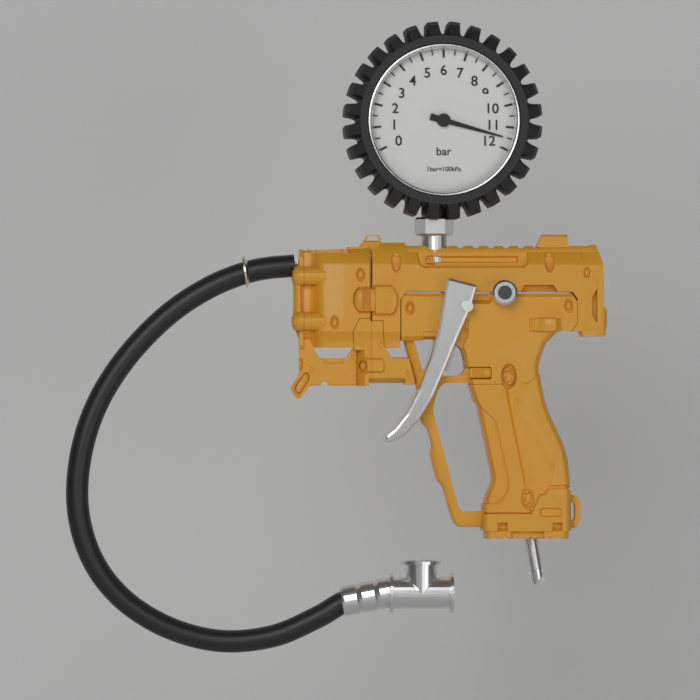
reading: 11.5 bar
